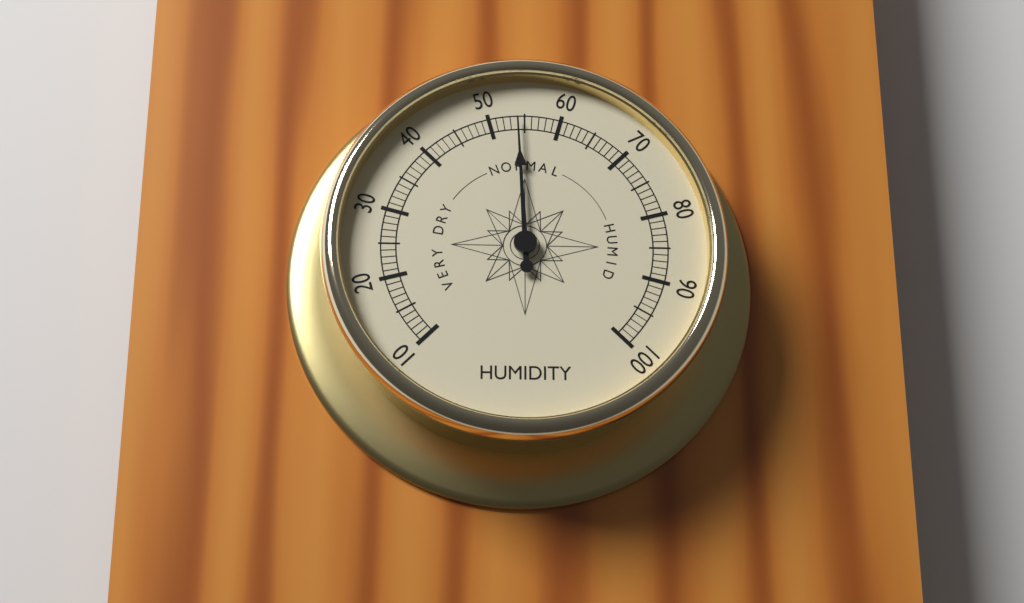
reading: 54 (no unit)
